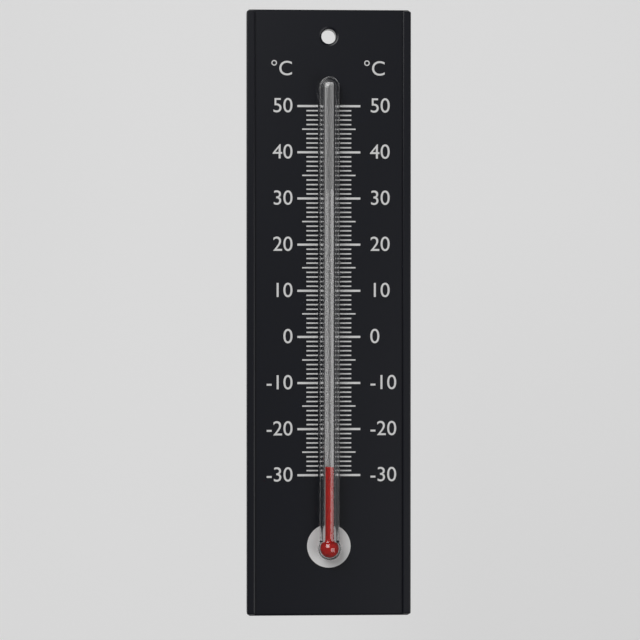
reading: -28 °C
